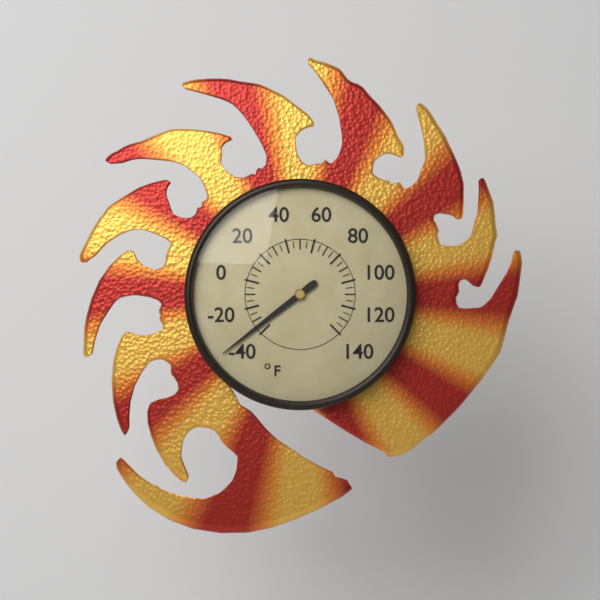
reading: -35 °F
